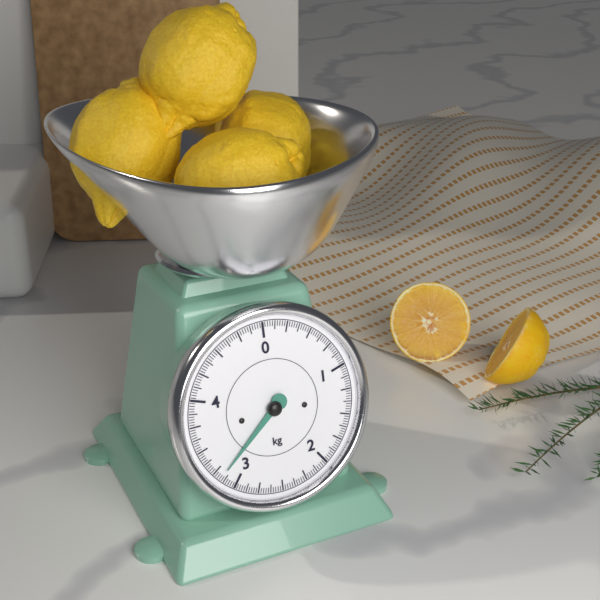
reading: 3.175 kg
